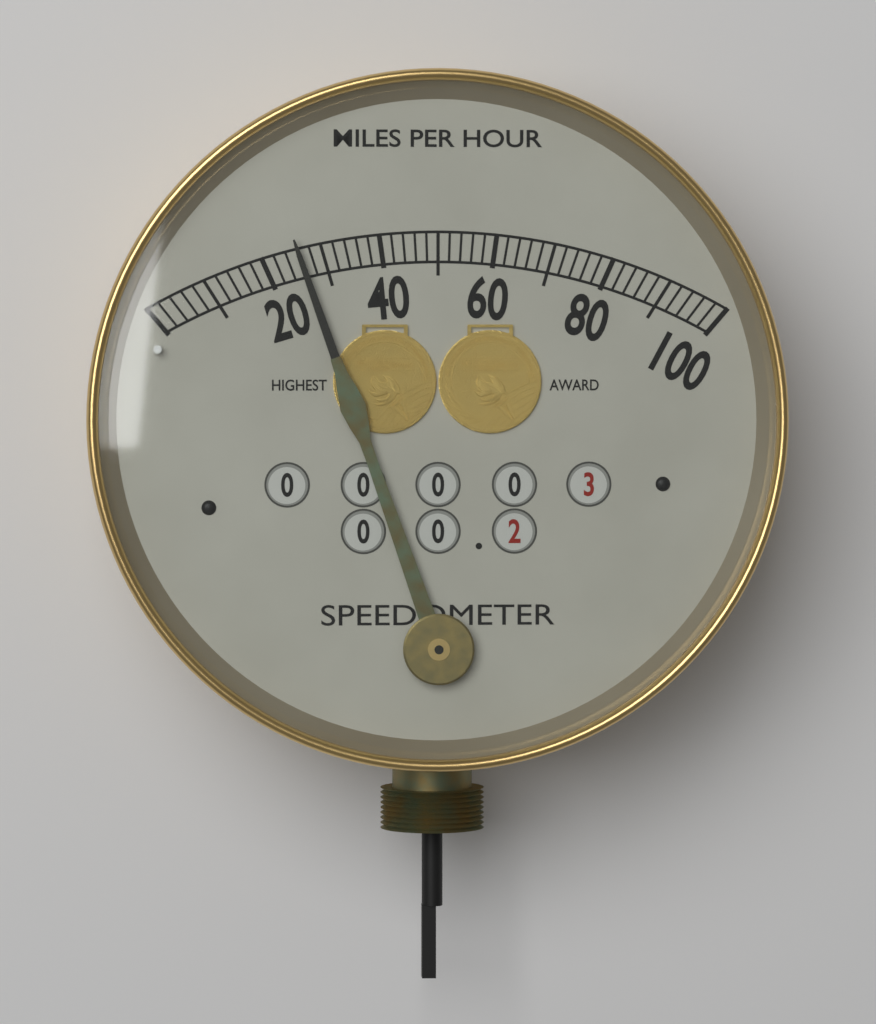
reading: 26 mph
